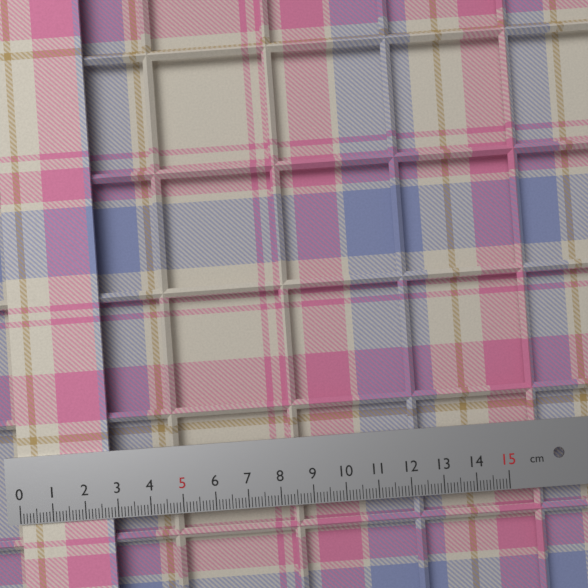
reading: 2.8 cm
